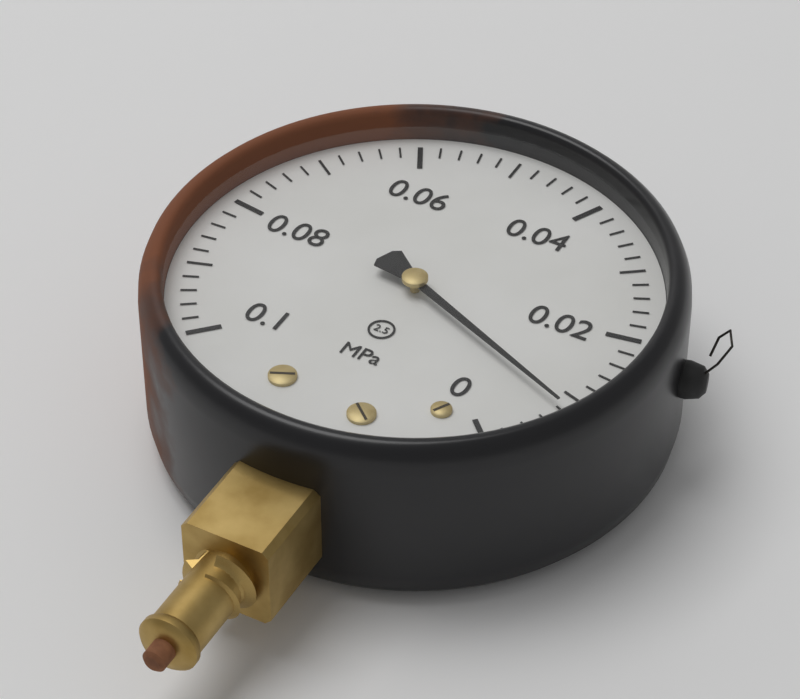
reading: 0.008 MPa
